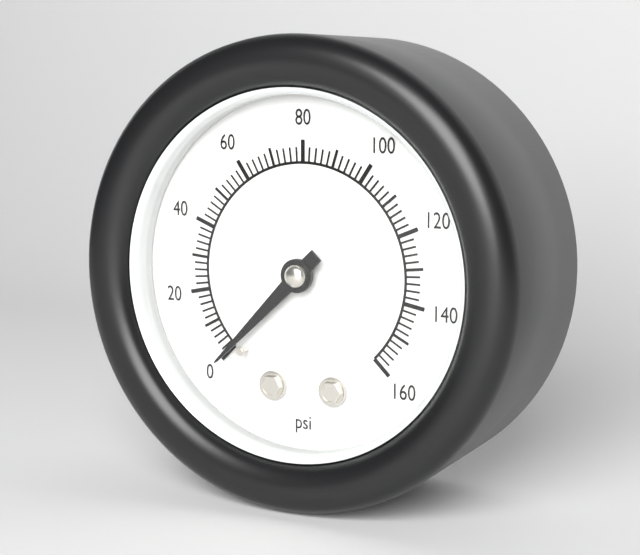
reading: 0 psi
